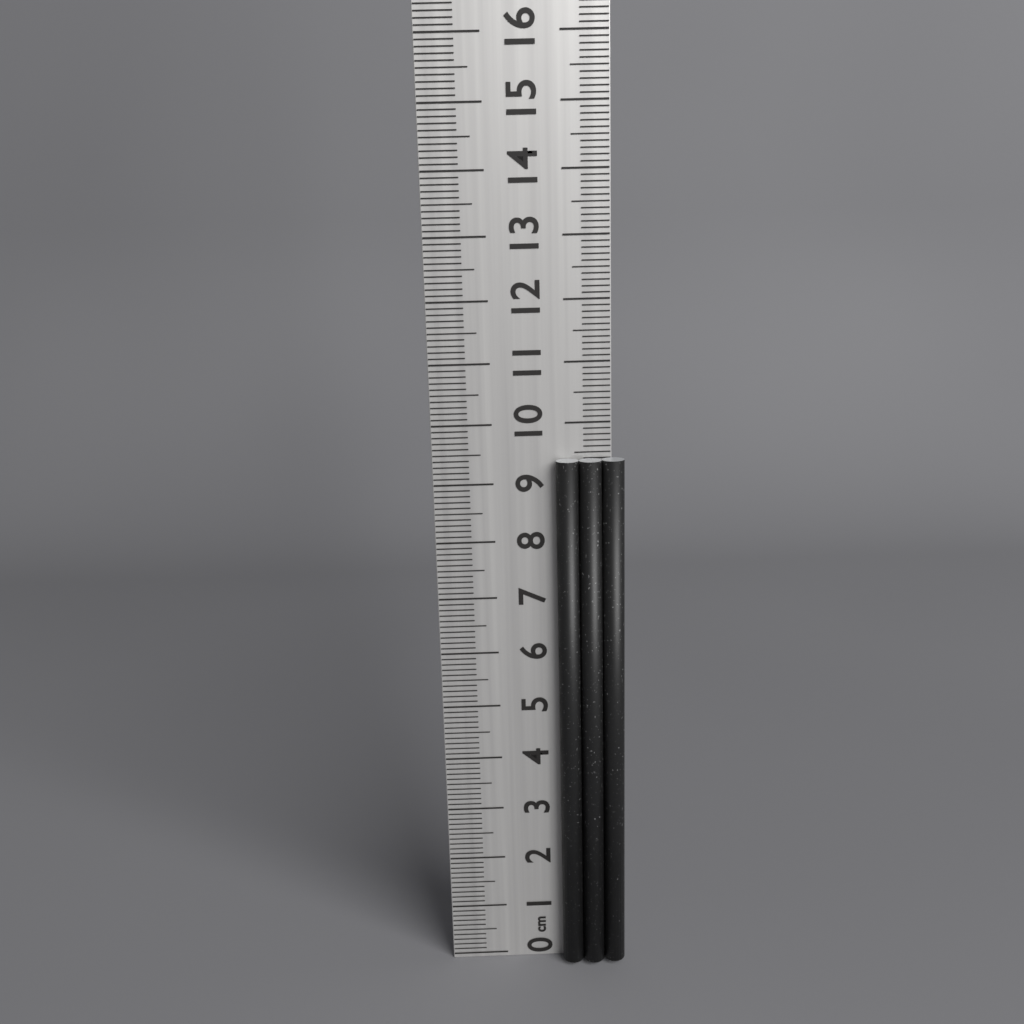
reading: 9.4 cm
